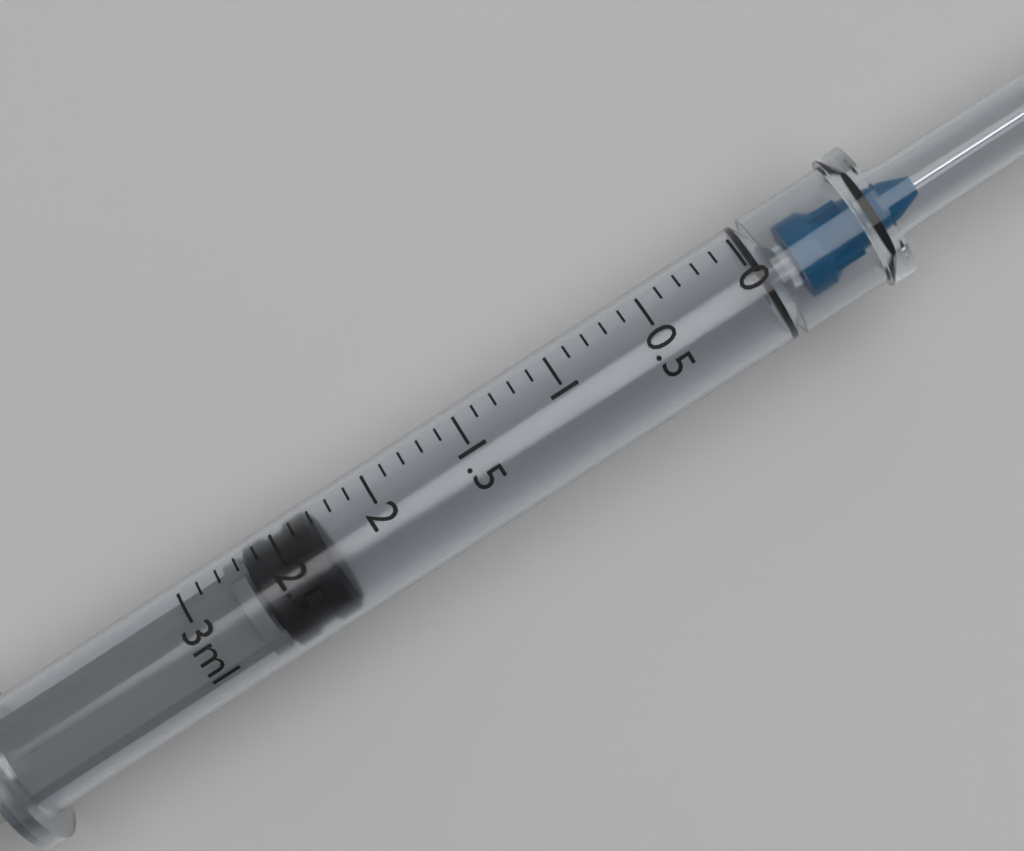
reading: 2.3 ml
